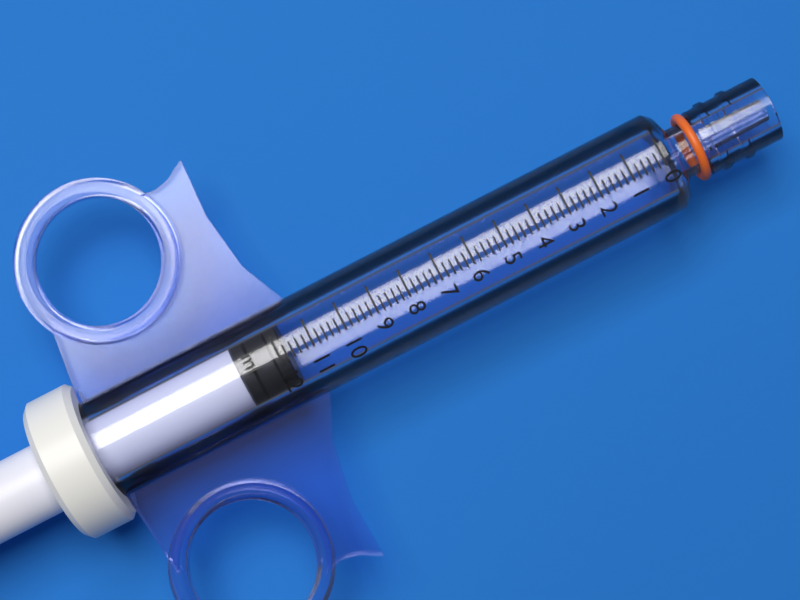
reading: 11.8 ml
